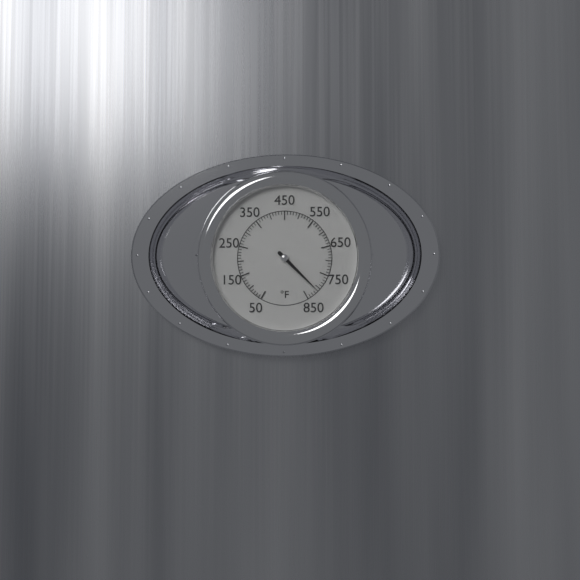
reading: 810 °F
